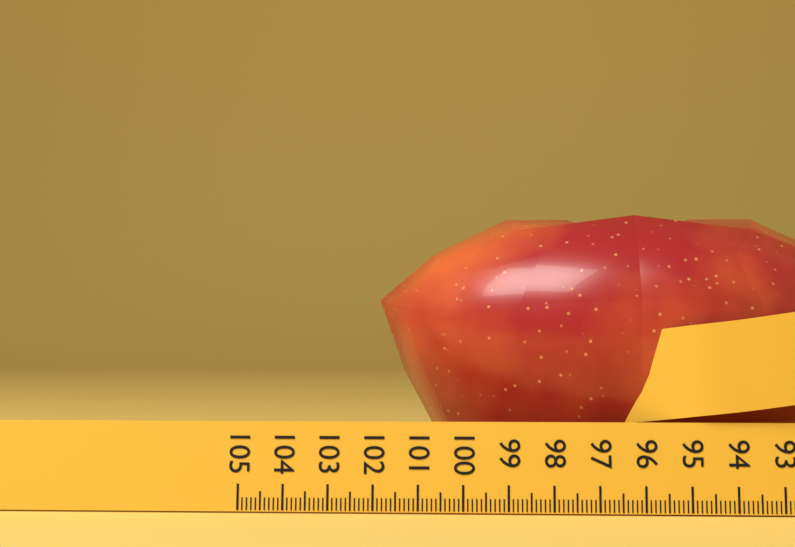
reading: 102.1 (no unit)
